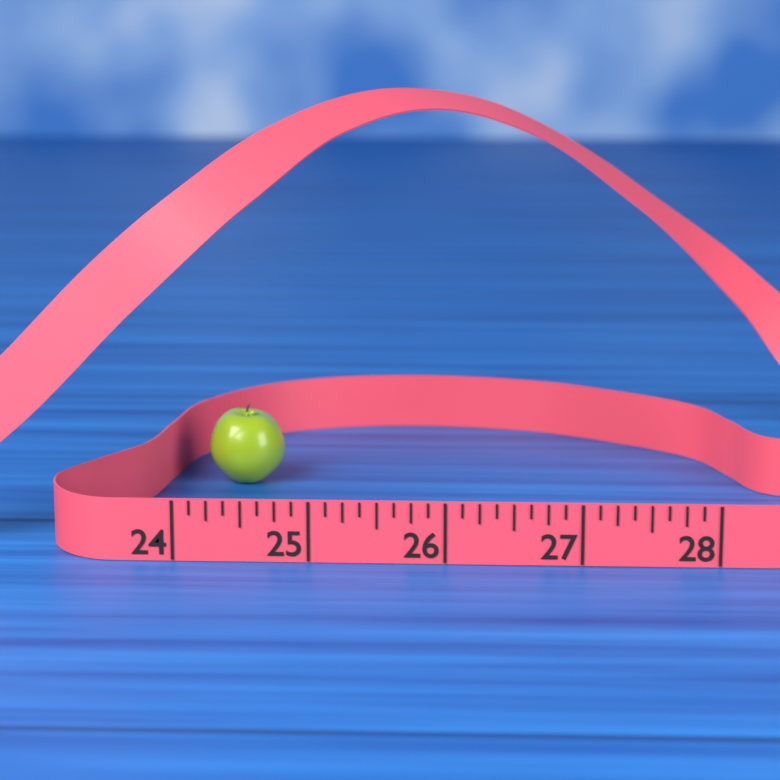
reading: 24.625 (no unit)
